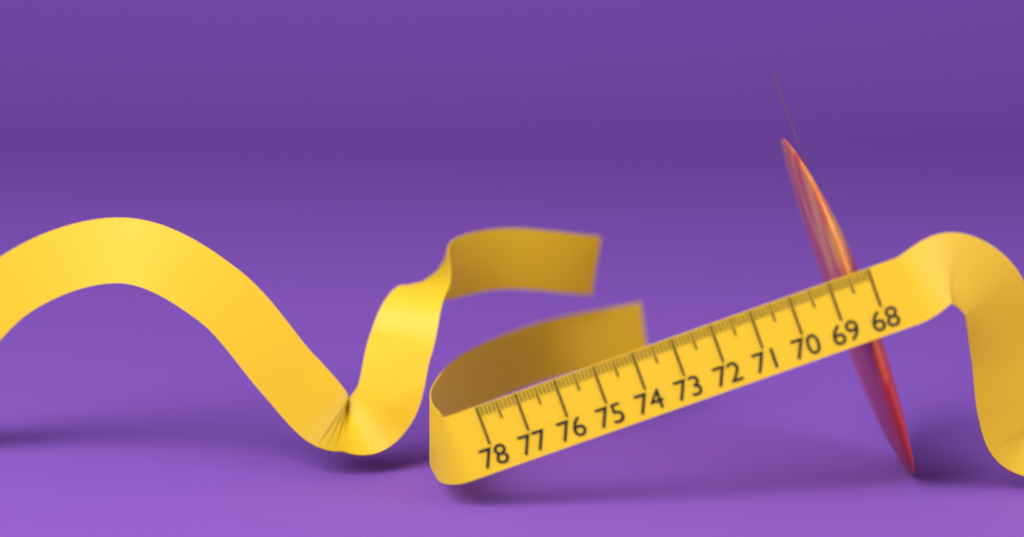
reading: 68.8 cm
